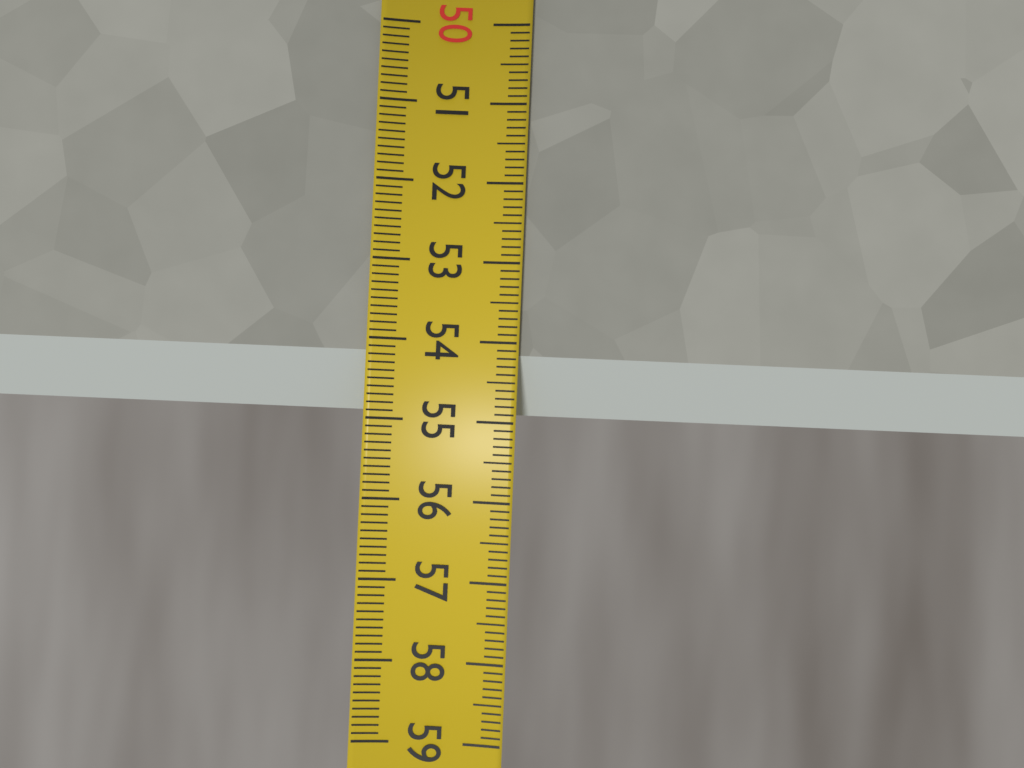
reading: 54.9 (no unit)
